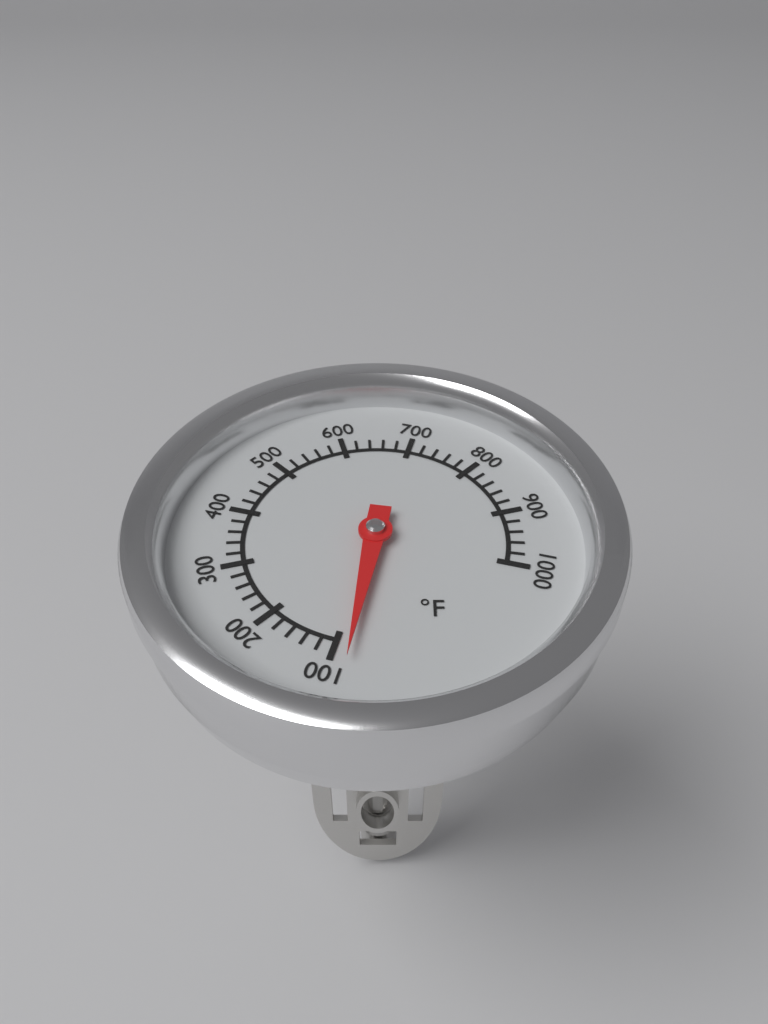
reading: 80 °F
